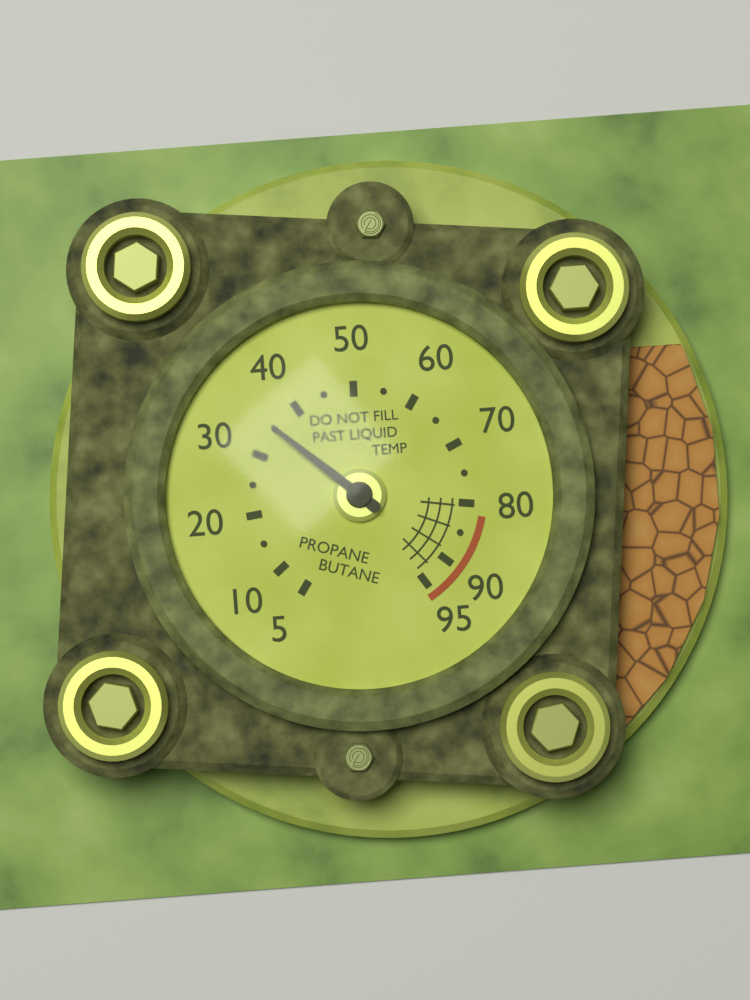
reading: 35 (no unit)
